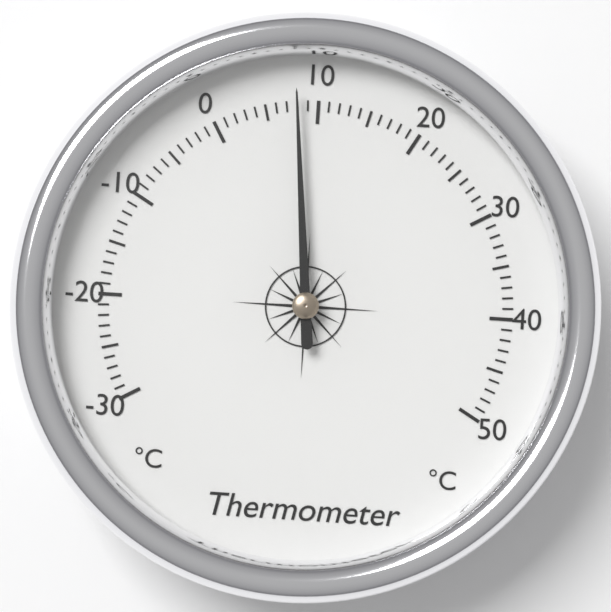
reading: 8 °C
